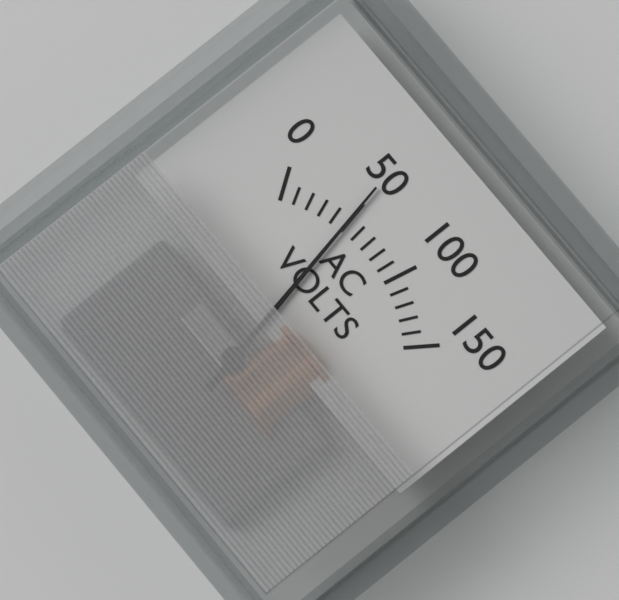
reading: 50 V
